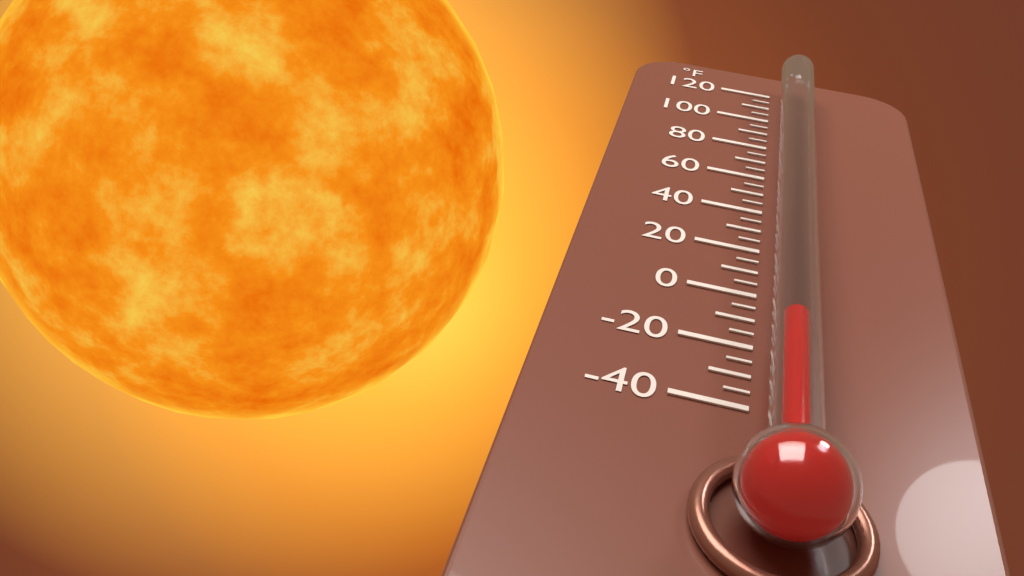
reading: -20 °F
